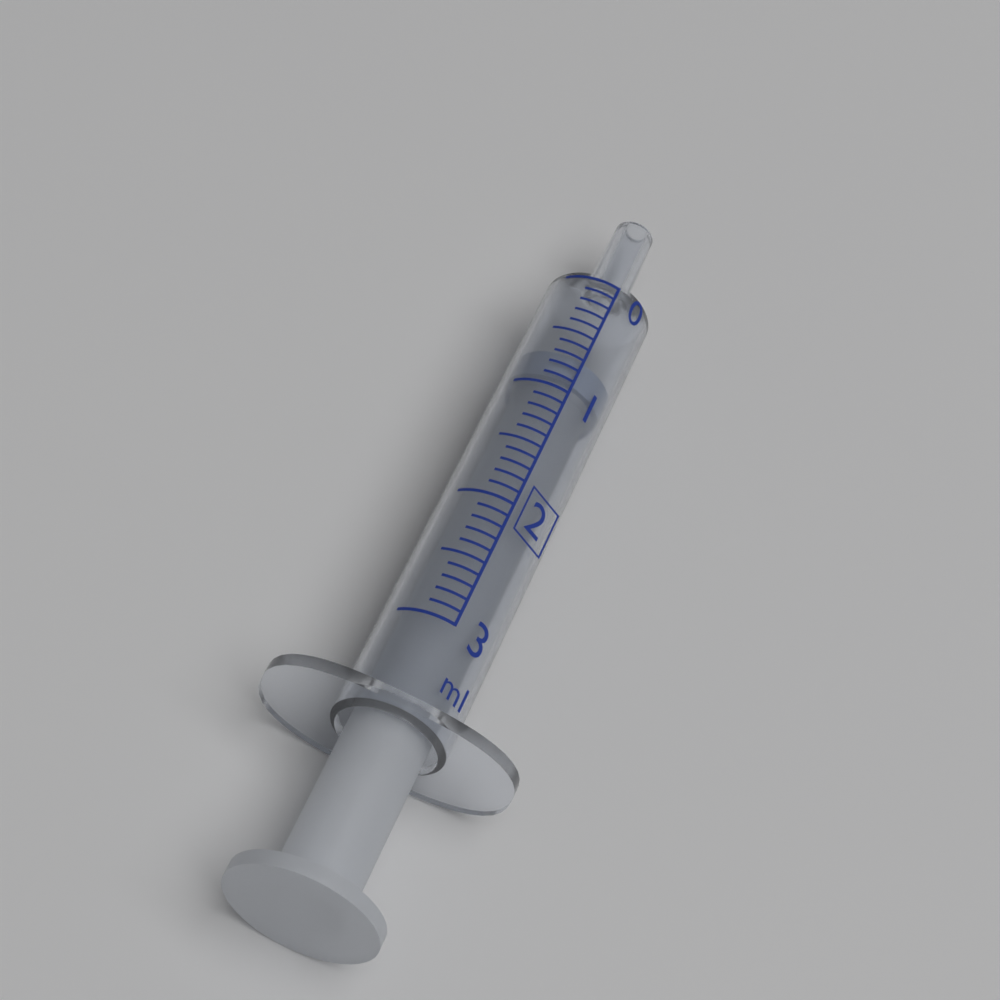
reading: 0.7 ml
